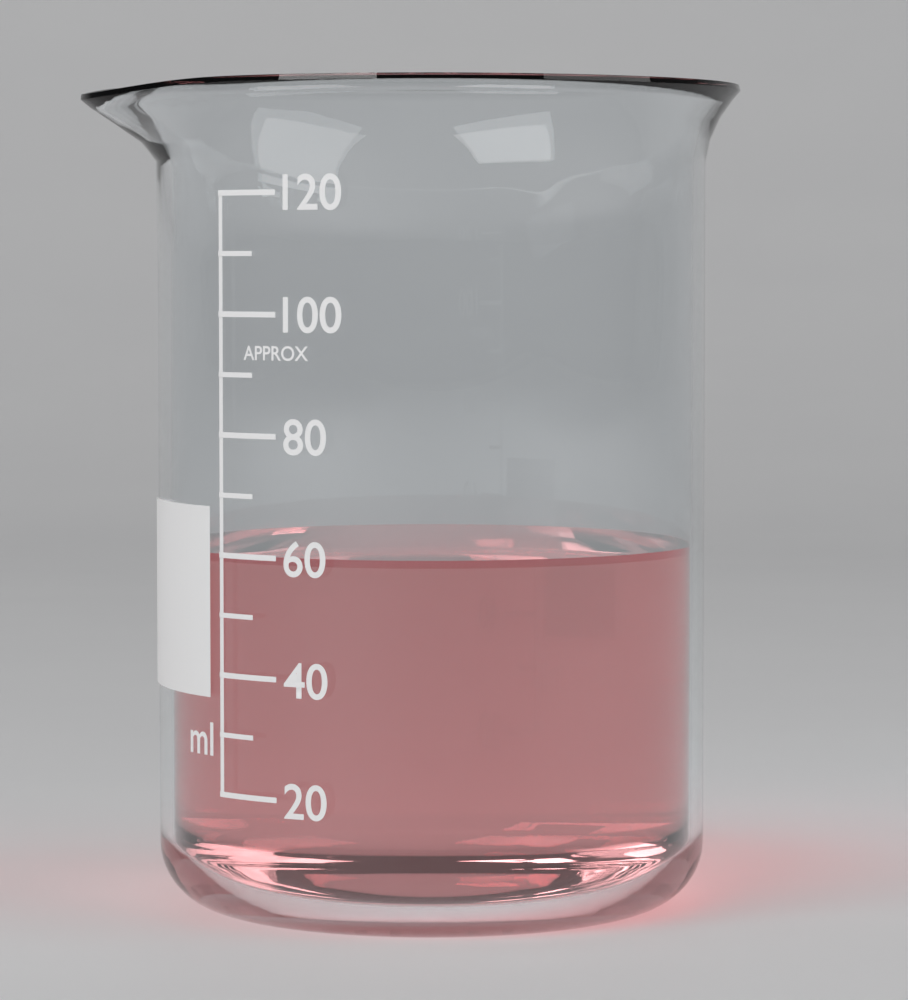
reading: 60 ml
